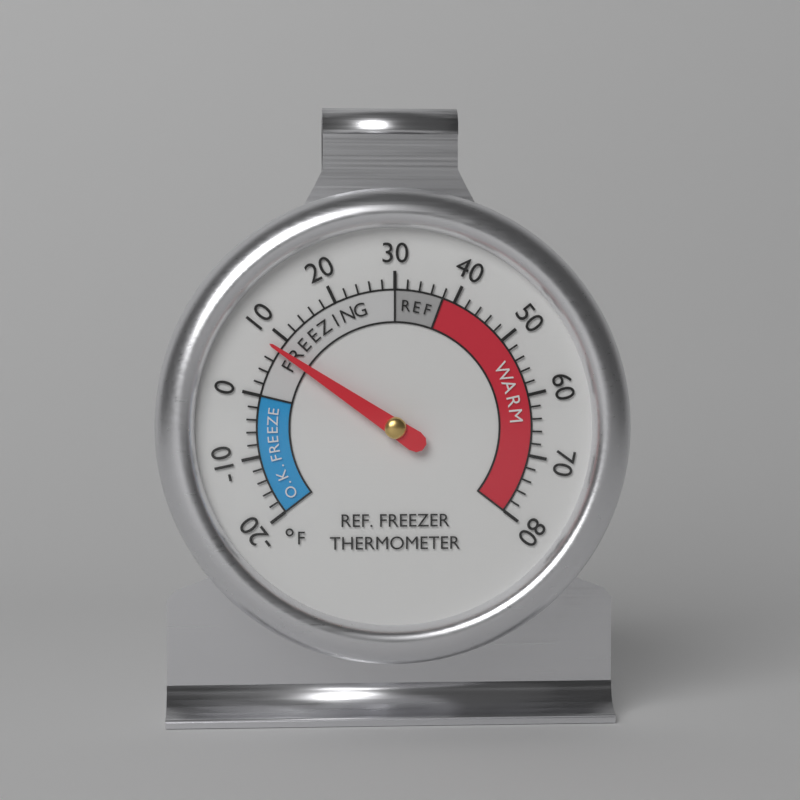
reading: 8 °F
